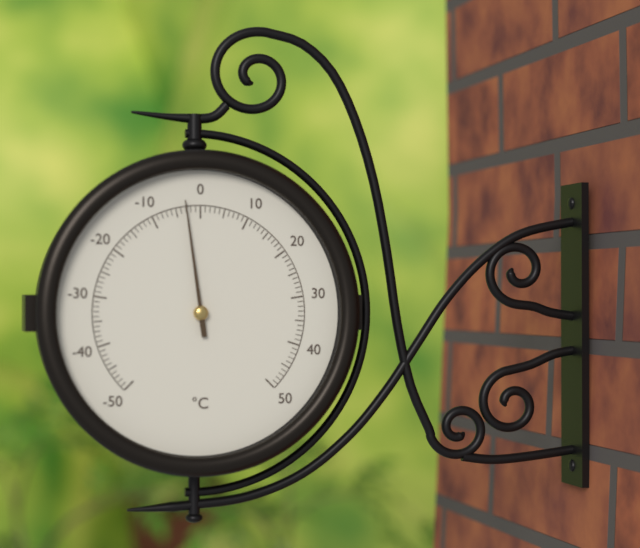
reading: -3 °C
